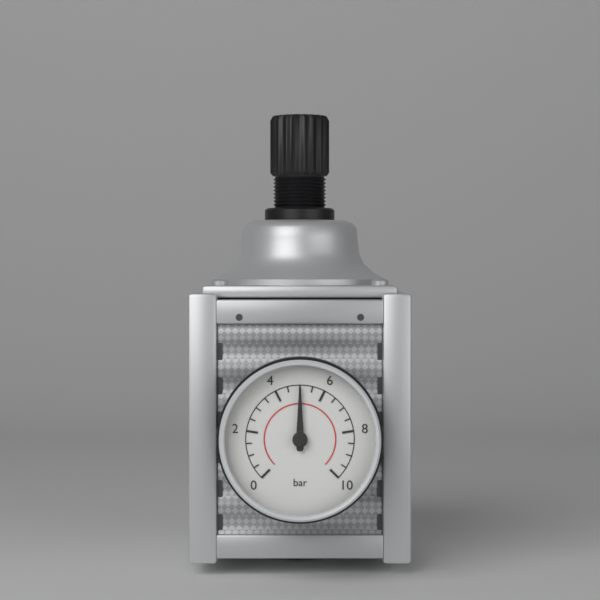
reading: 5.0 bar
